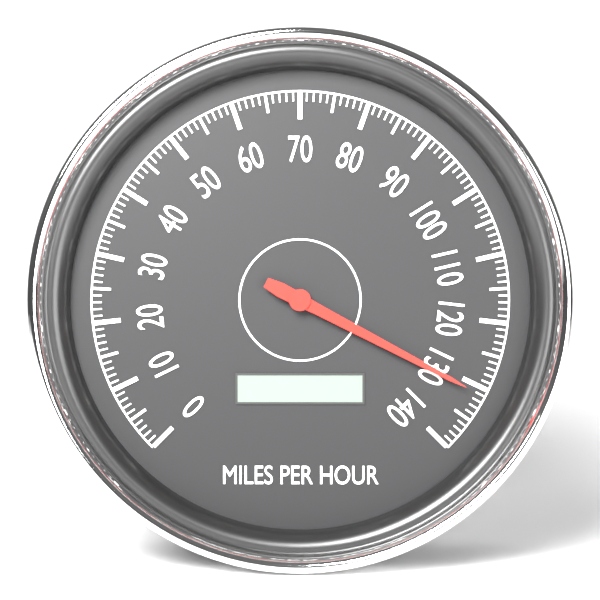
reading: 131 mph
